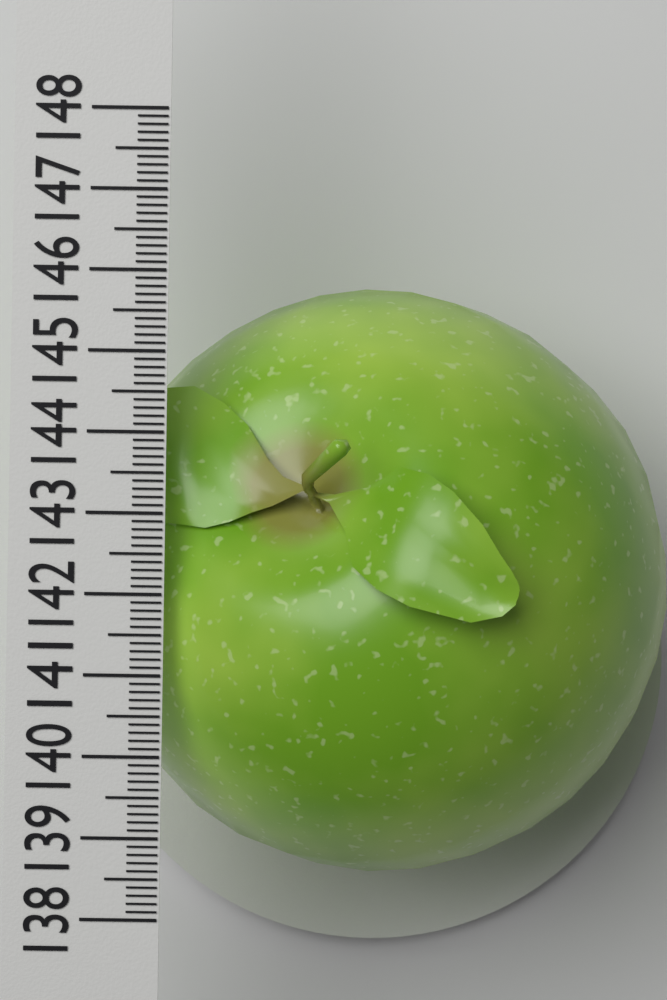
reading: 145.8 (no unit)
